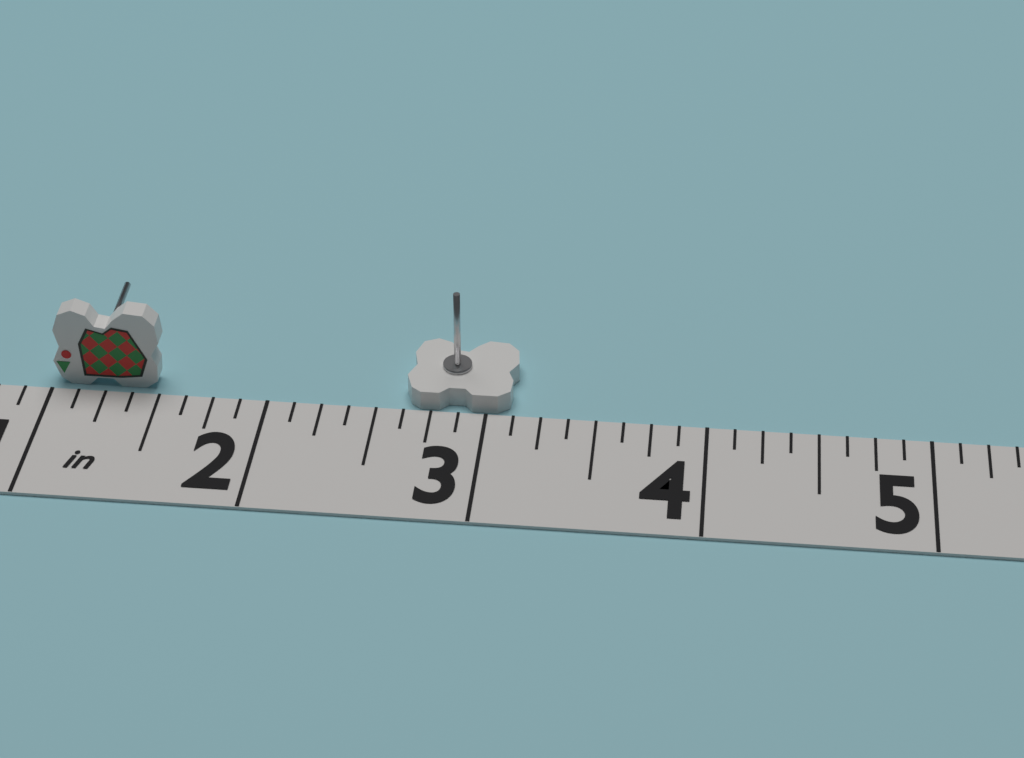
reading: 3.125 in
